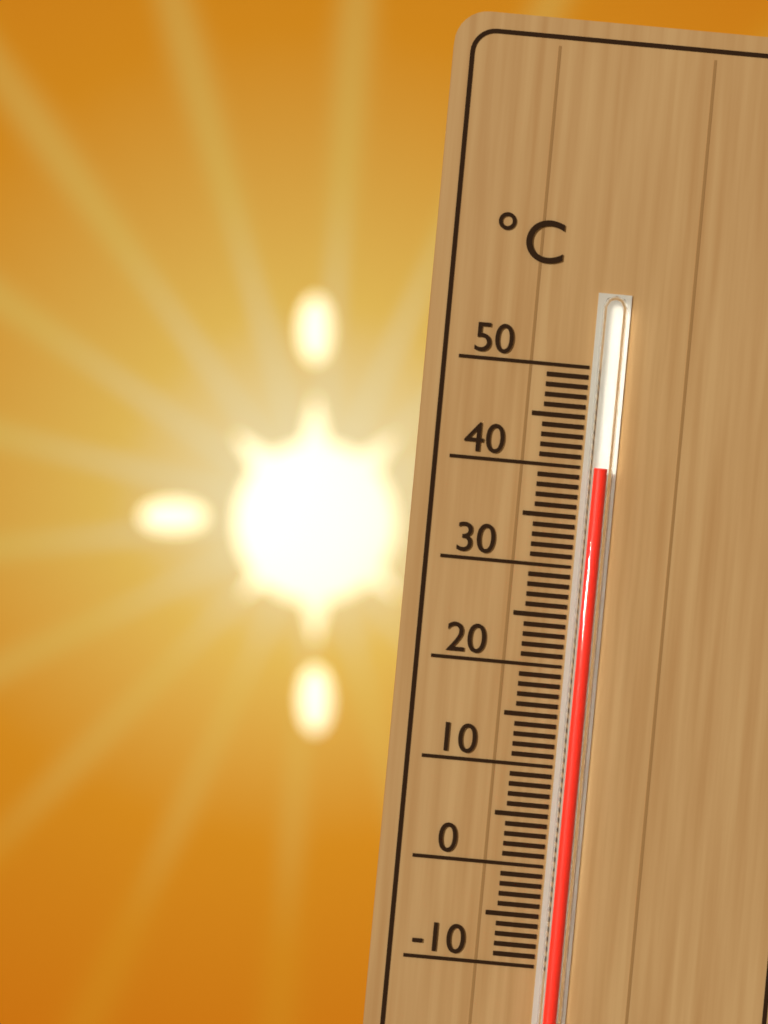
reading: 40 °C
